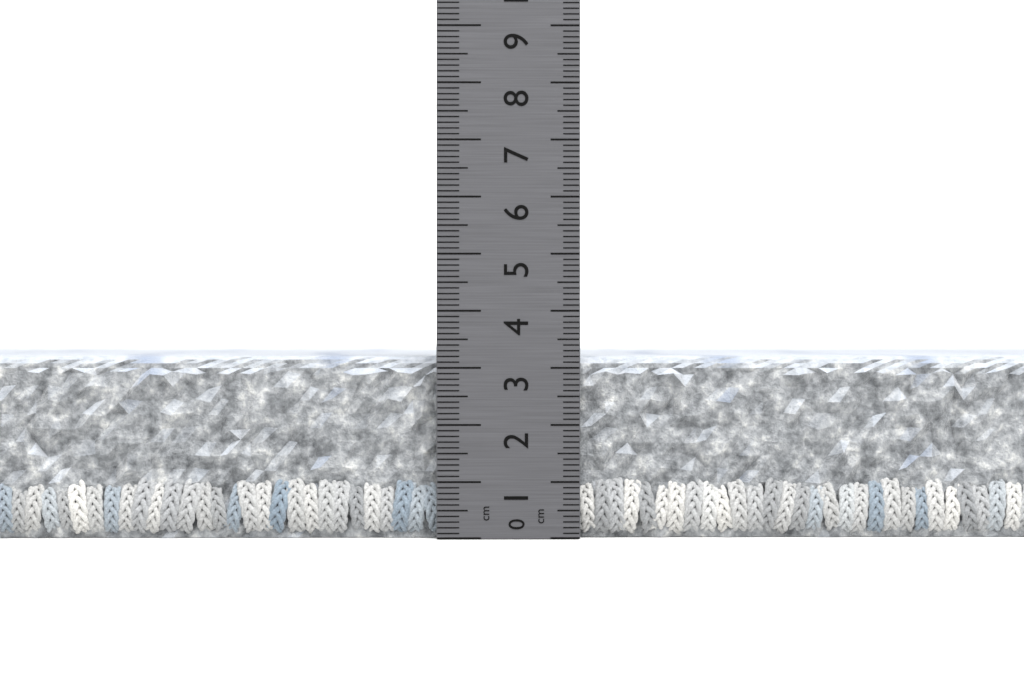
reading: 3.2 cm
